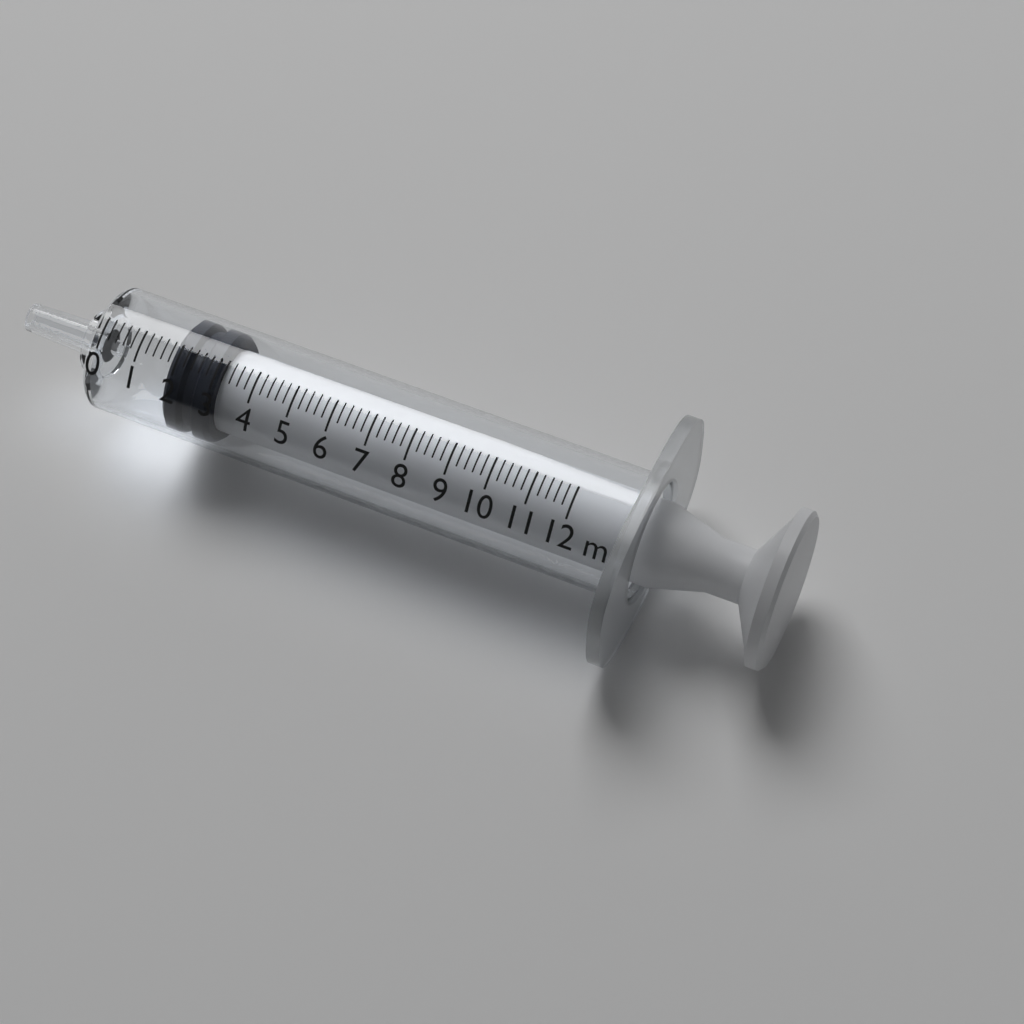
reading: 1.8 ml
